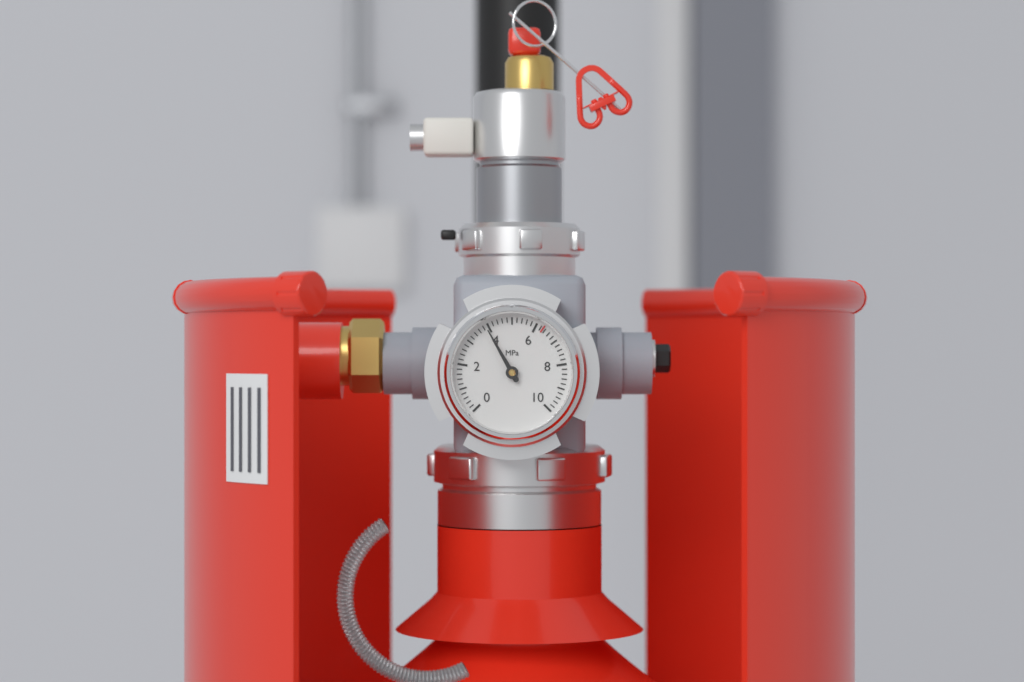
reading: 3.9 MPa
